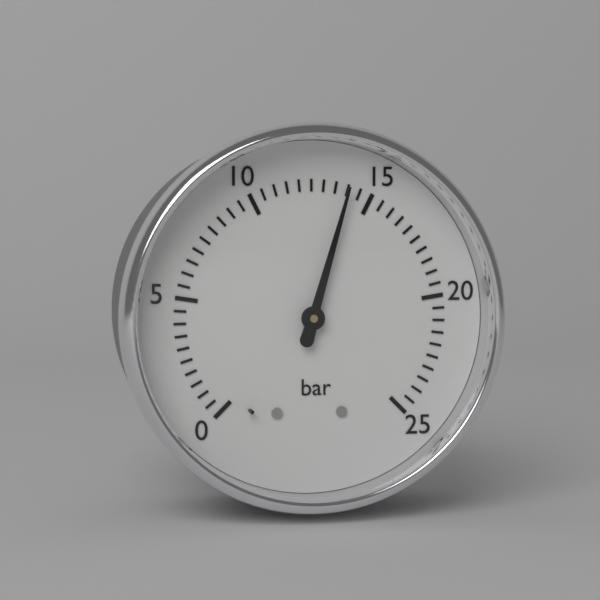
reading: 14.0 bar
